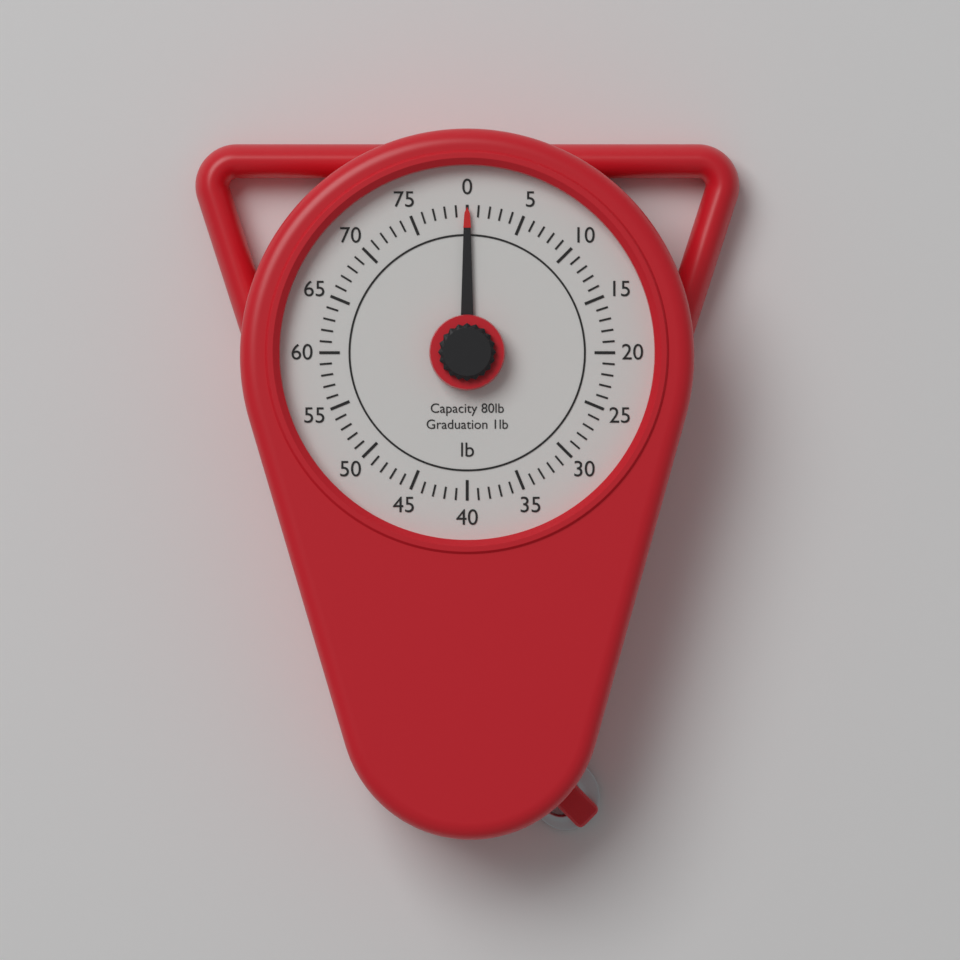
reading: 0 lb
